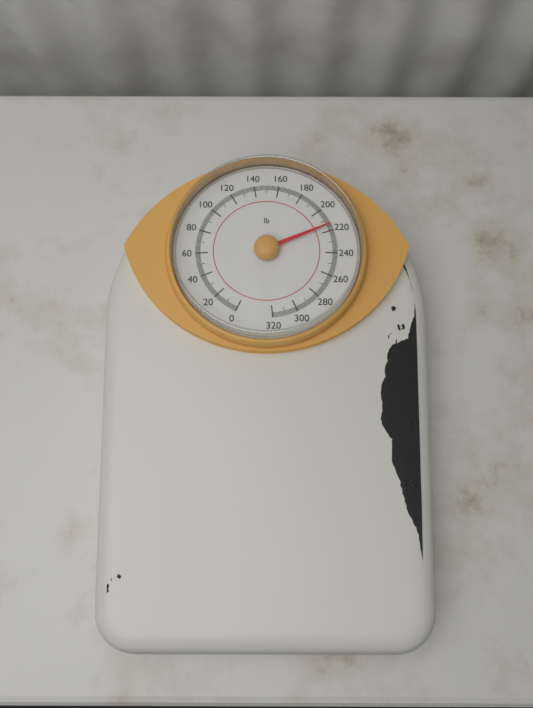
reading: 215 lb
